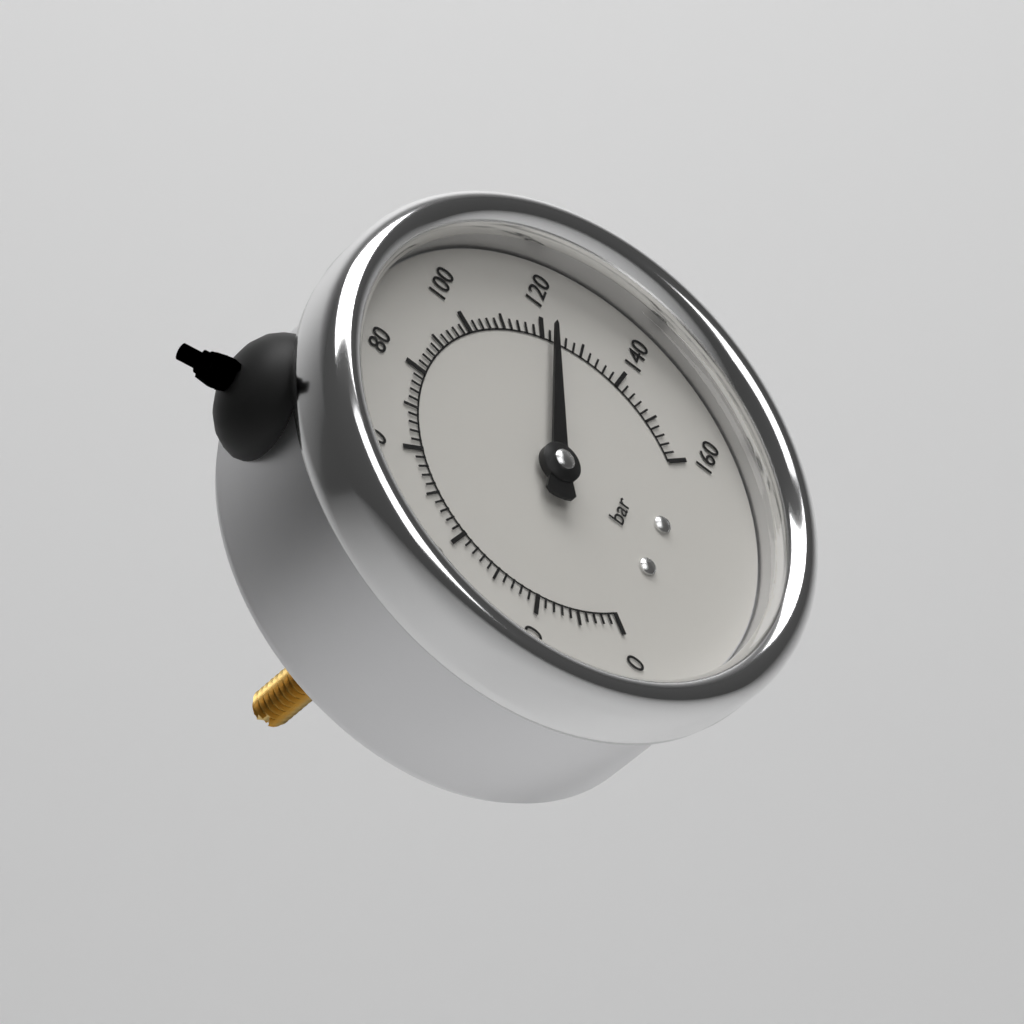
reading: 122 bar
